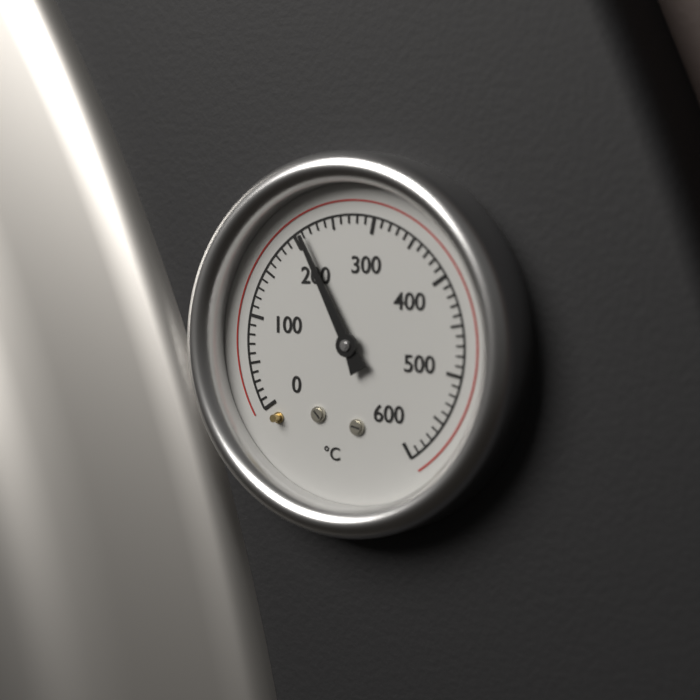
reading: 210 °C
